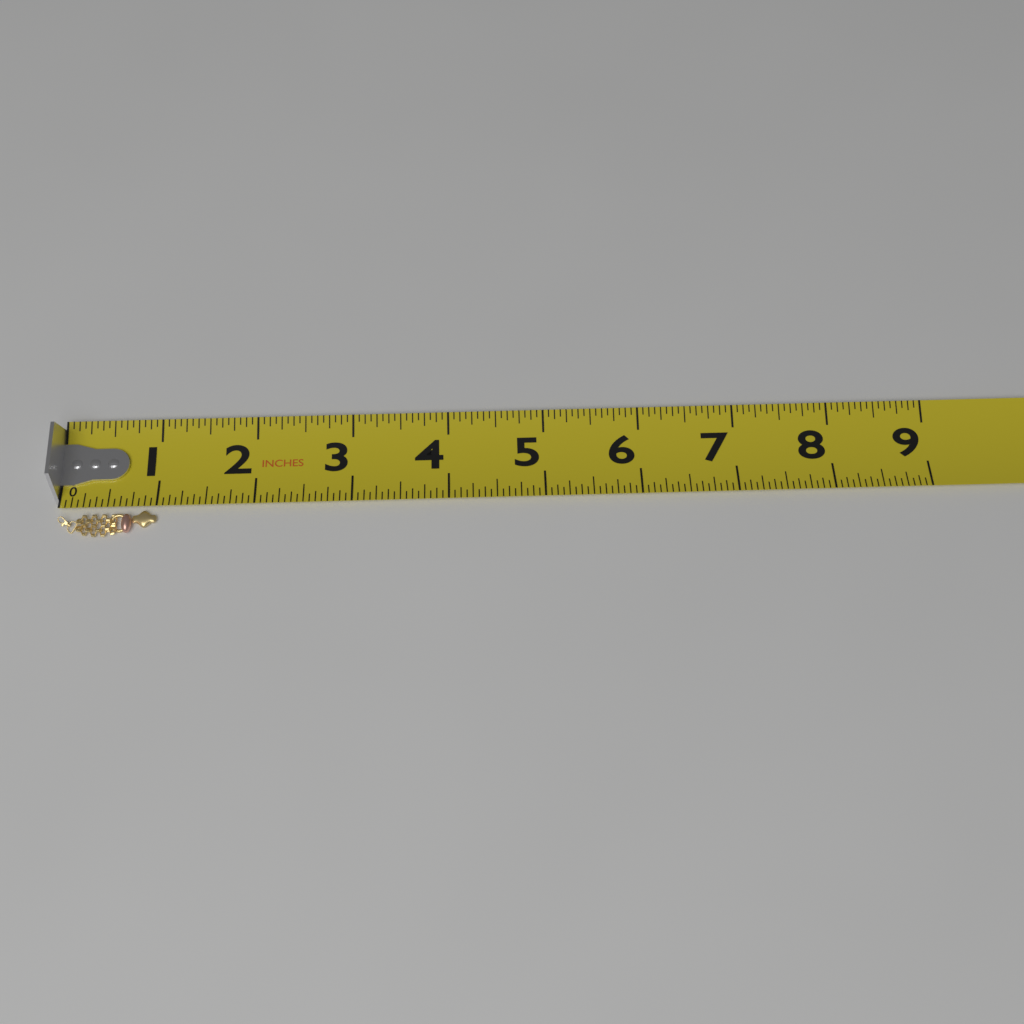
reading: 1.0000 in
